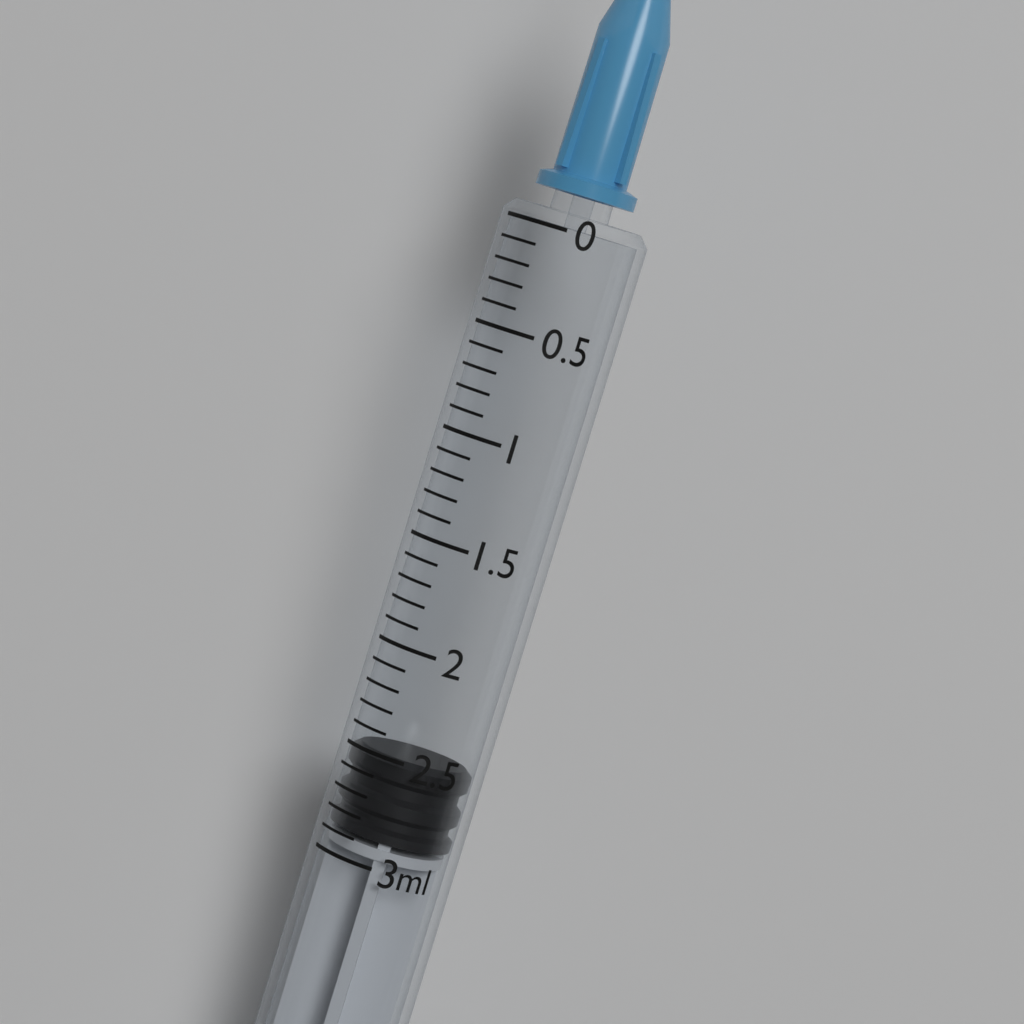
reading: 2.5 ml
